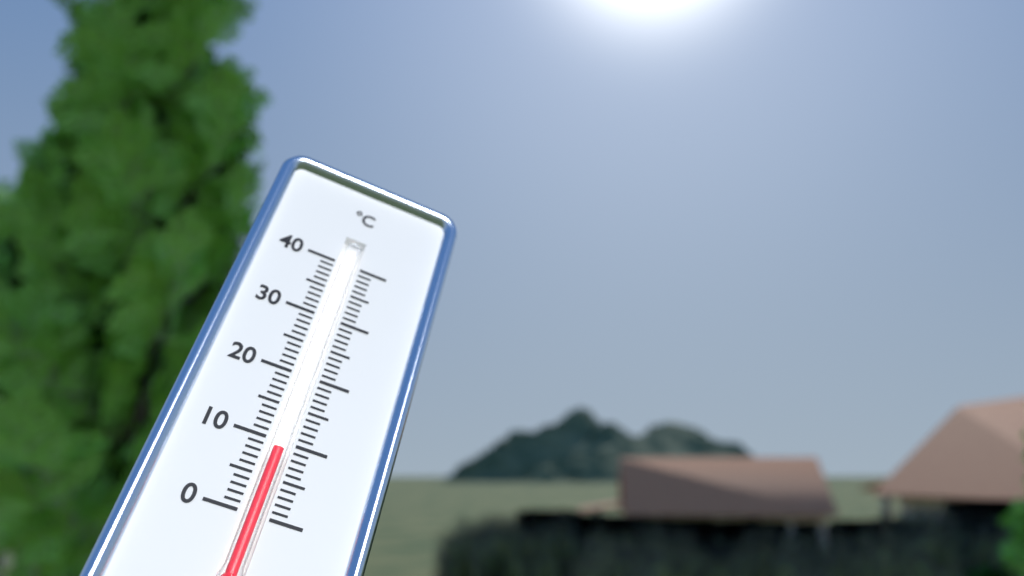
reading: 9 °C
